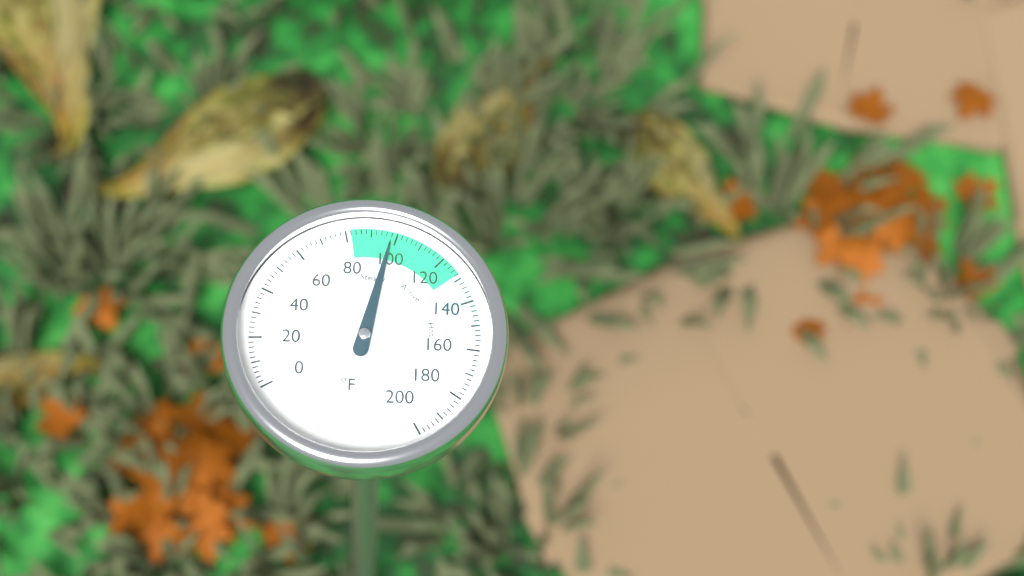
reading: 98 °F
